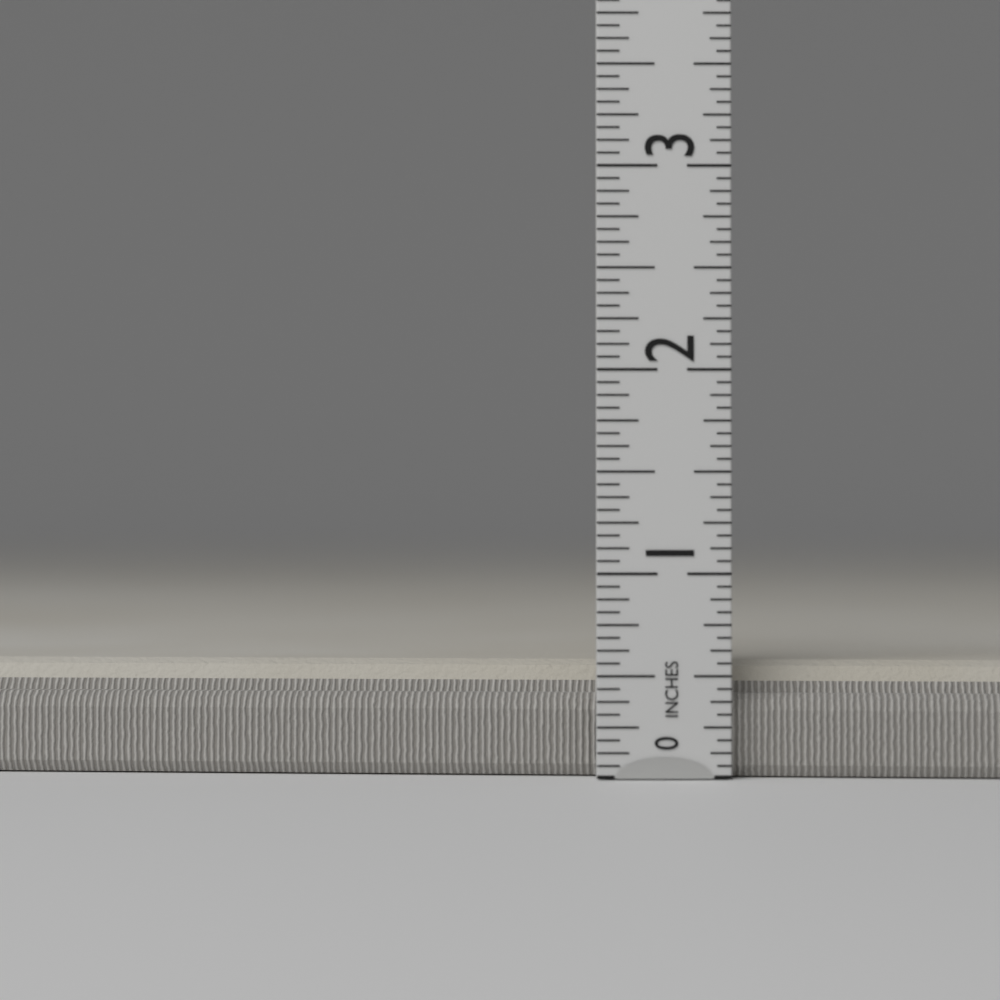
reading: 0.5625 in
